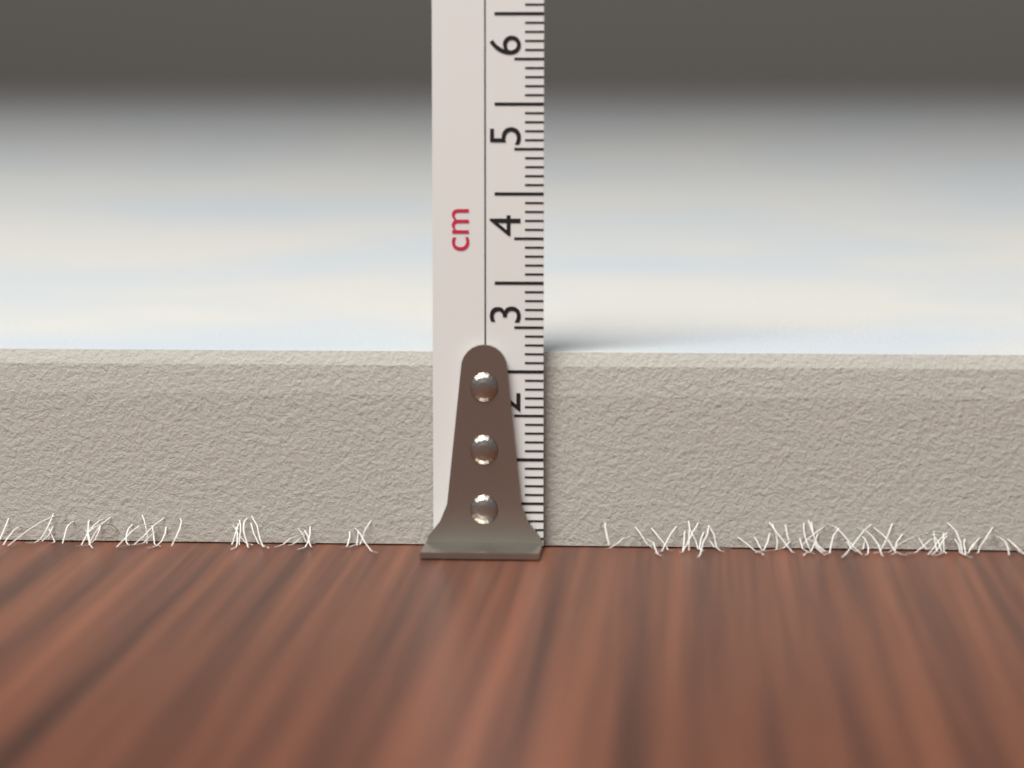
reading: 2.2 cm
